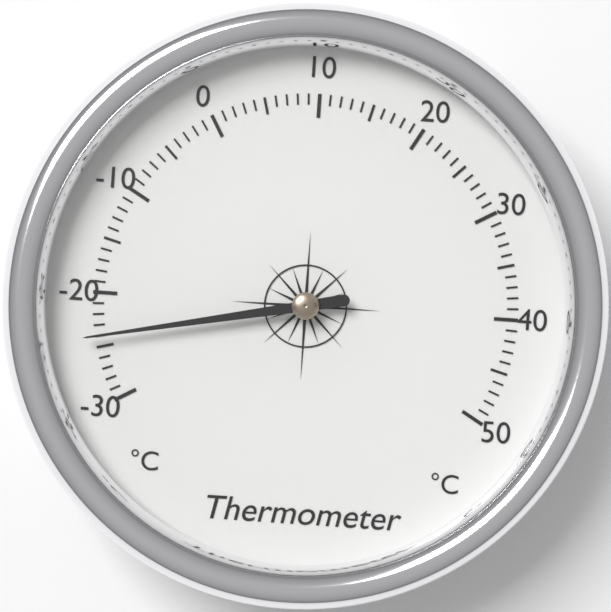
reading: -24 °C
